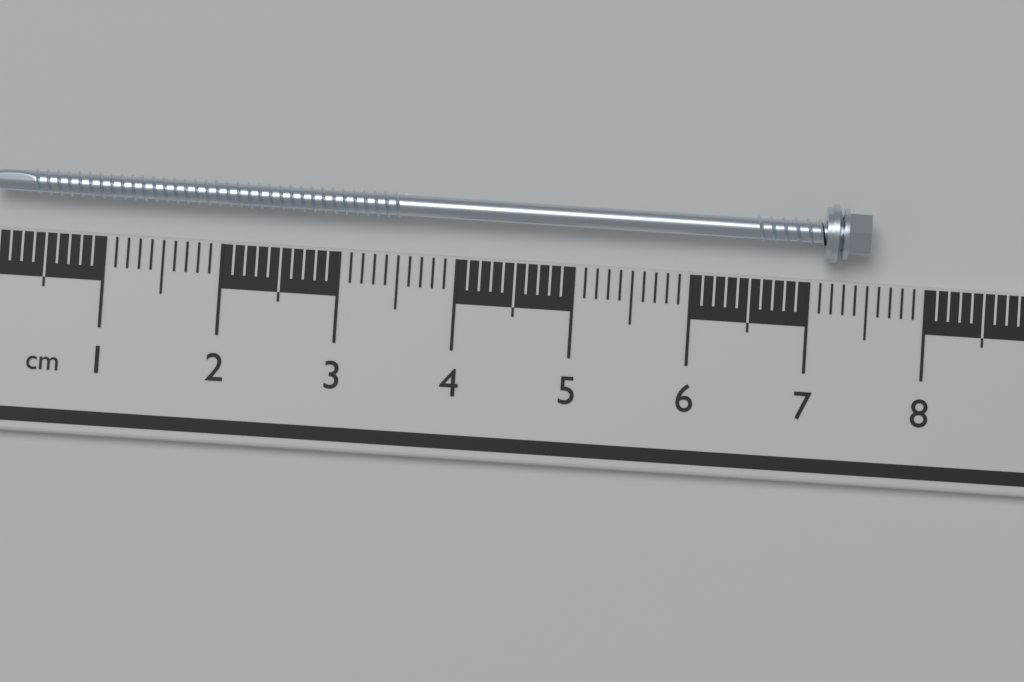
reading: 7.5 cm
